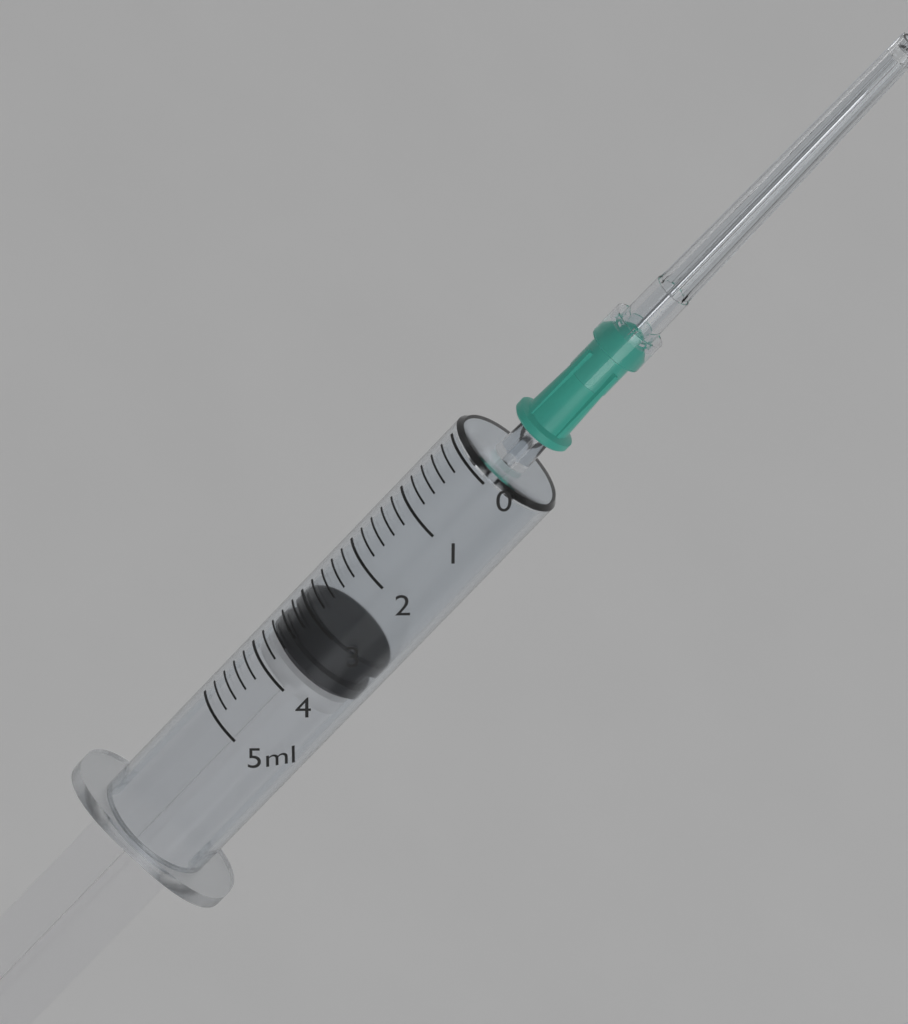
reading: 3.0 ml
